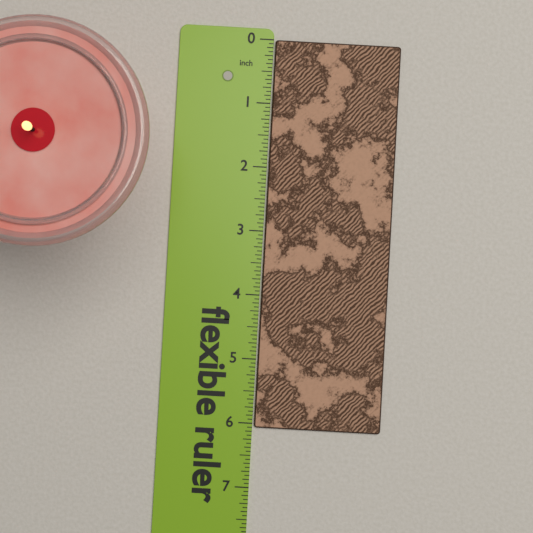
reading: 6.0625 in
